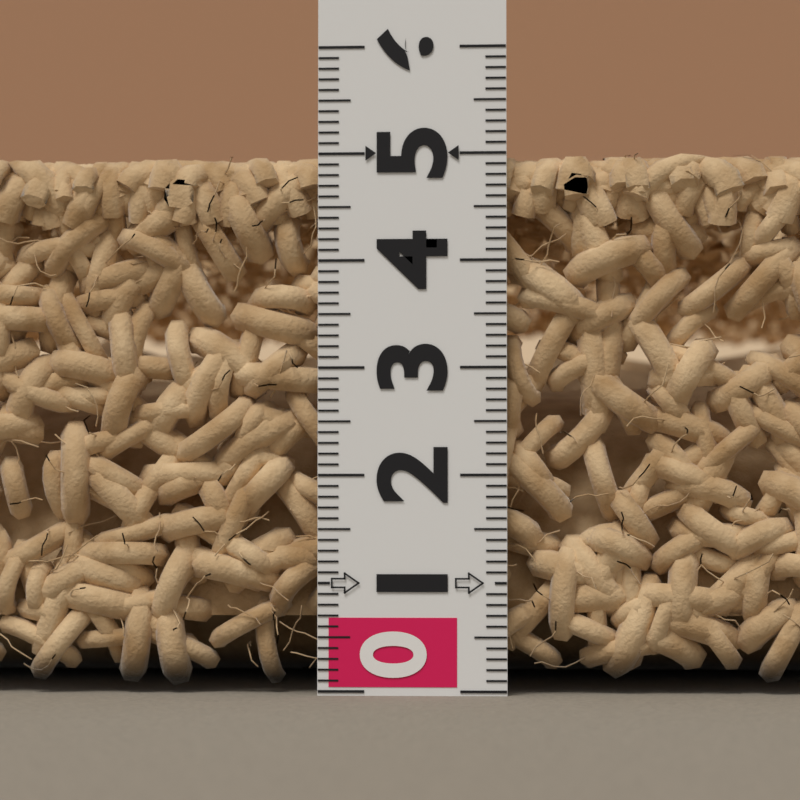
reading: 5.0 (no unit)
